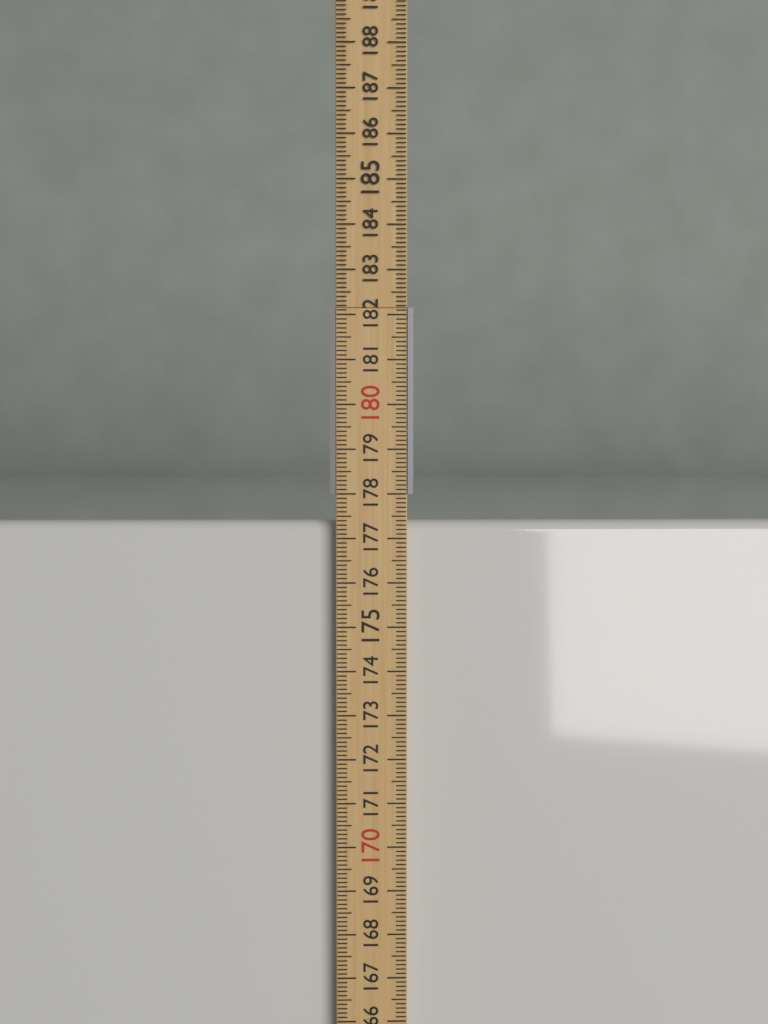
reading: 177.4 cm
